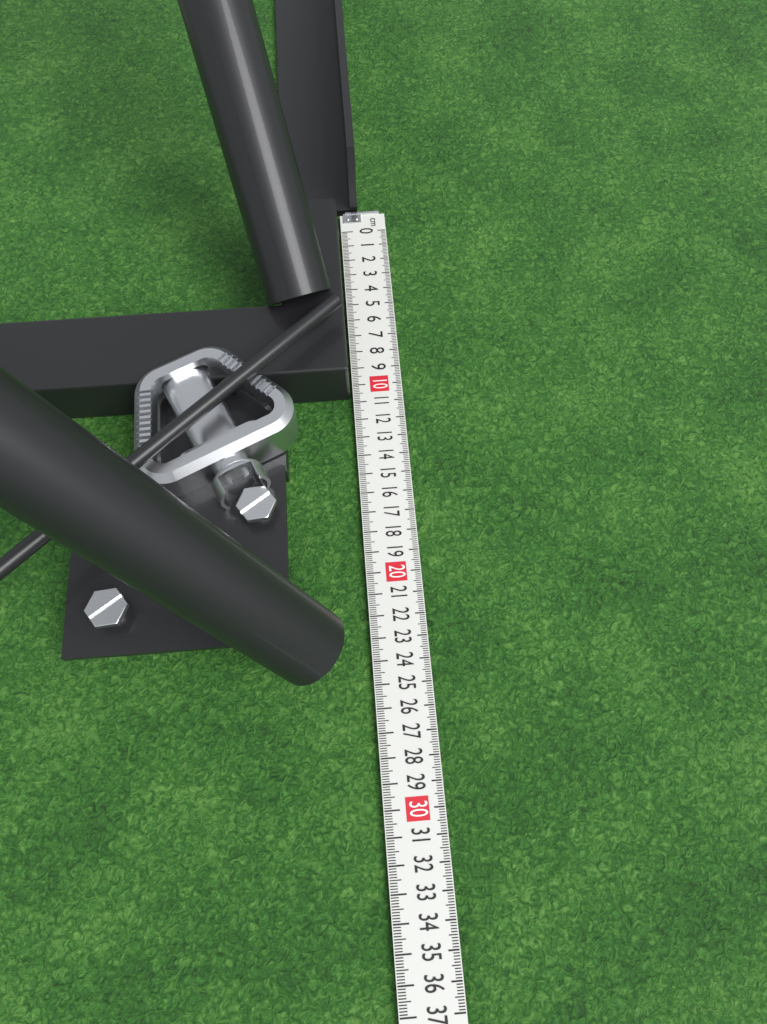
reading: 10.7 cm
